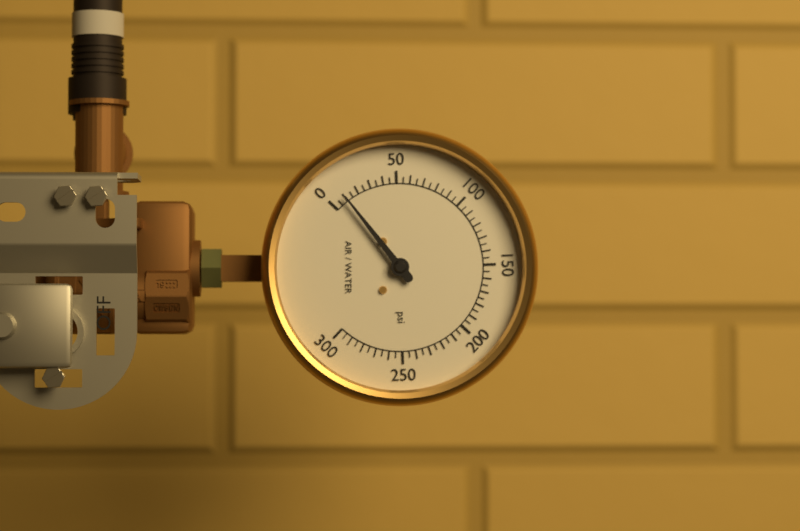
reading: 10 psi
